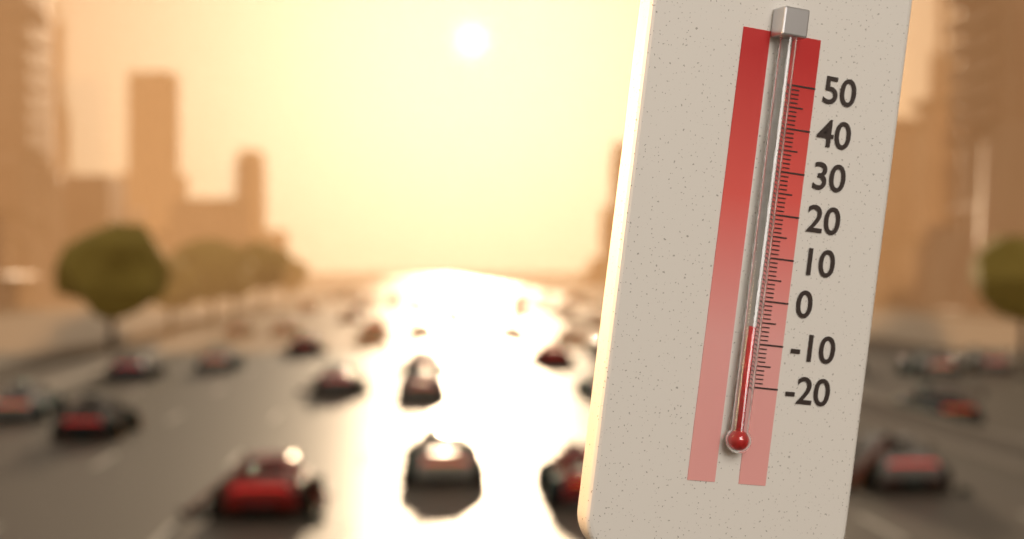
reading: -6 °C
